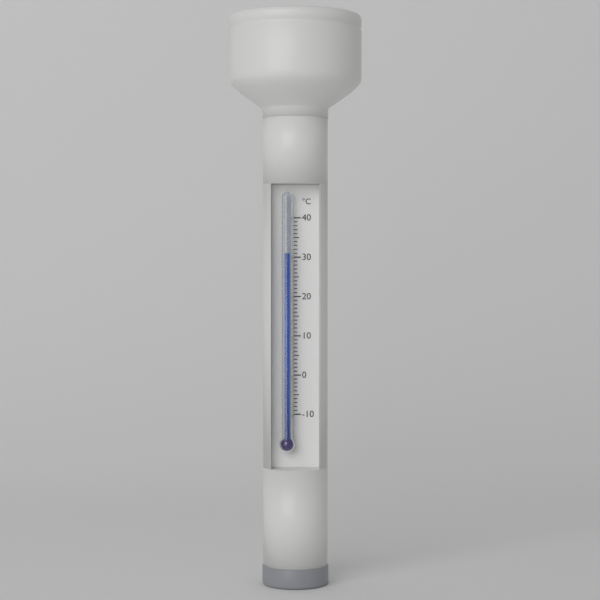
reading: 31 °C
